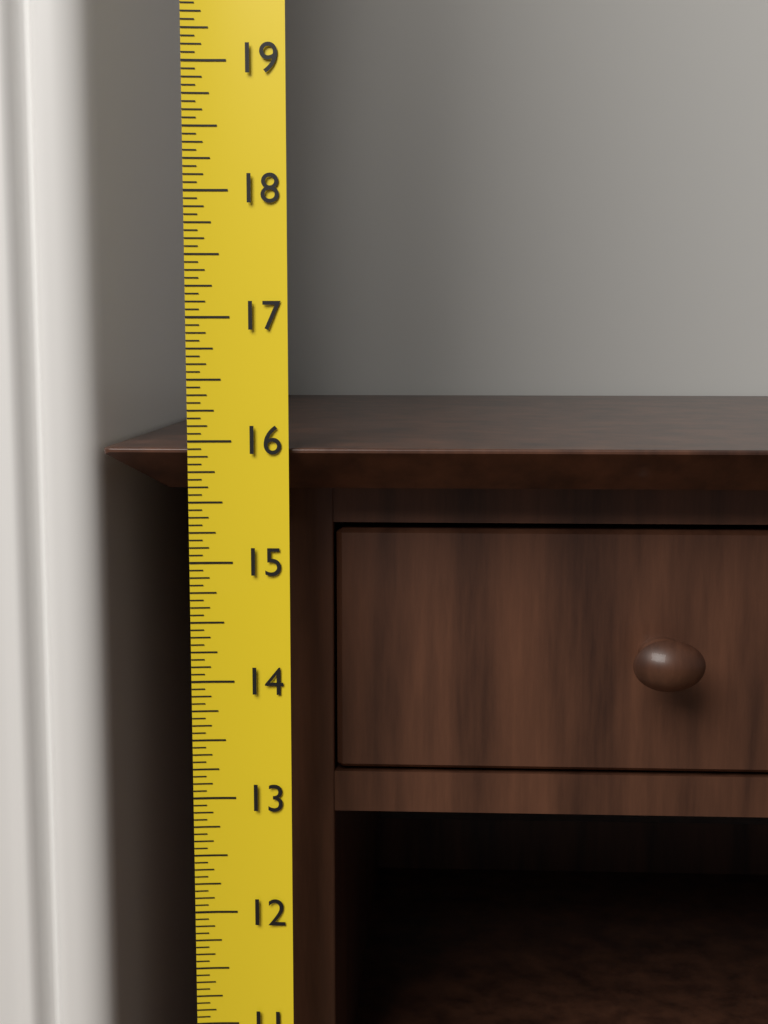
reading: 15.9375 (no unit)
